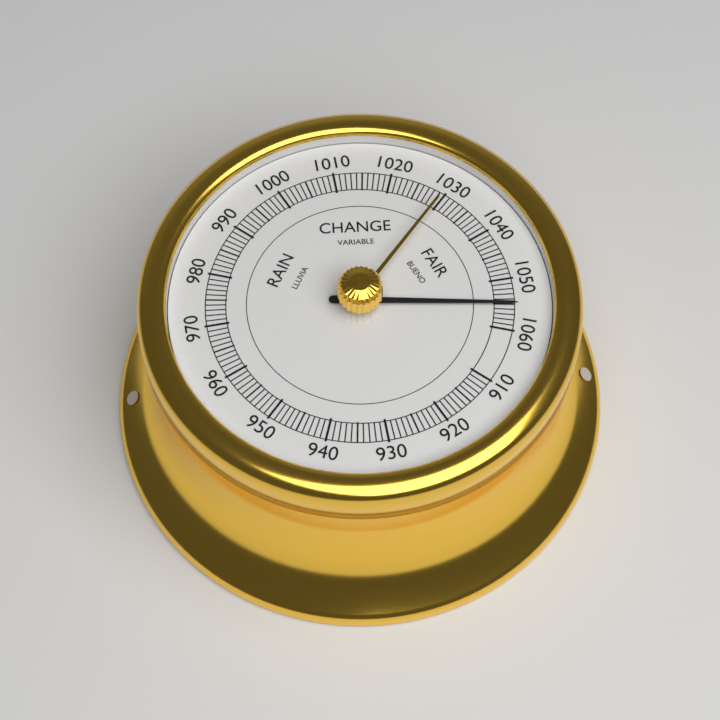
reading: 1055 (no unit)
